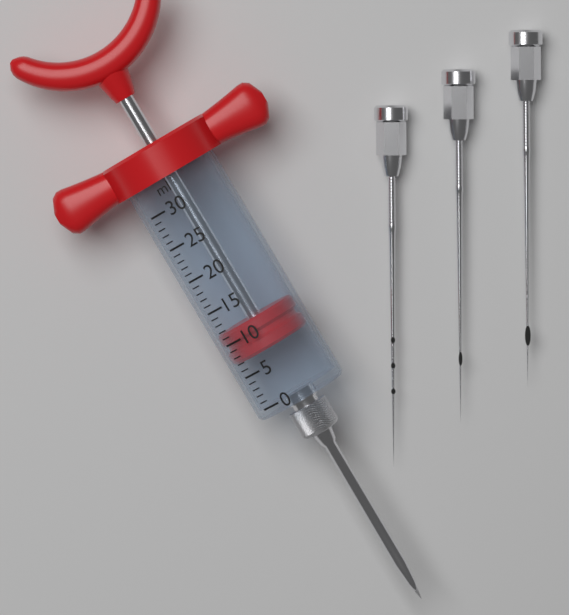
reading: 7 ml
